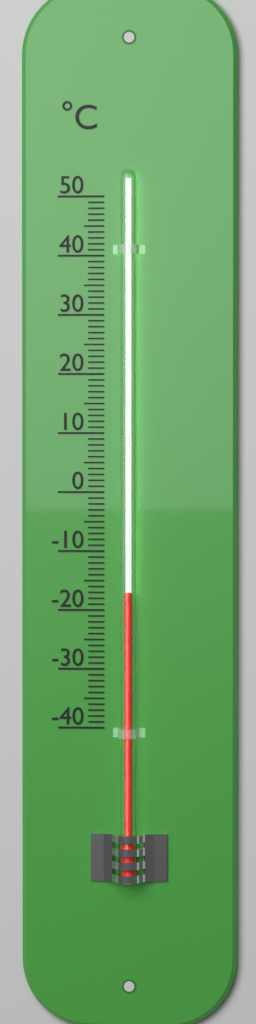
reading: -17 °C
